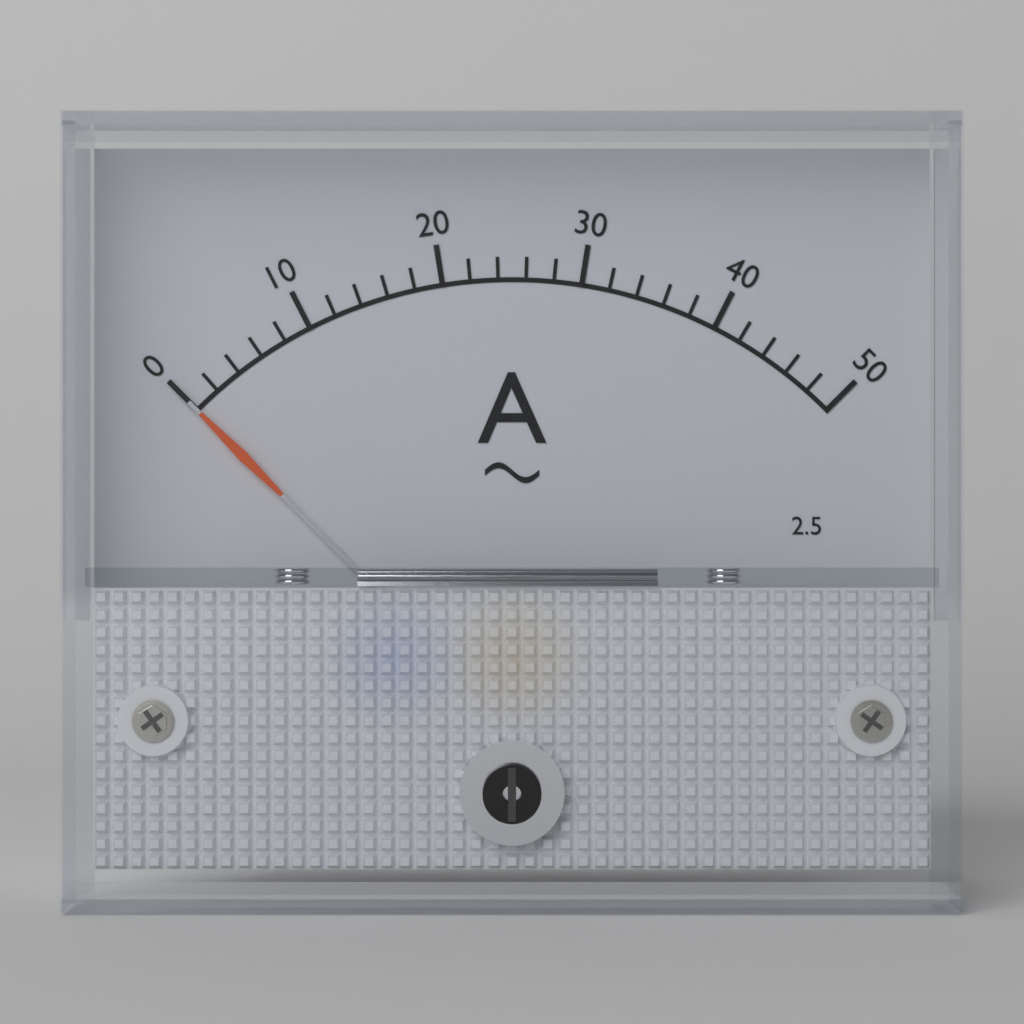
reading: 0 A
